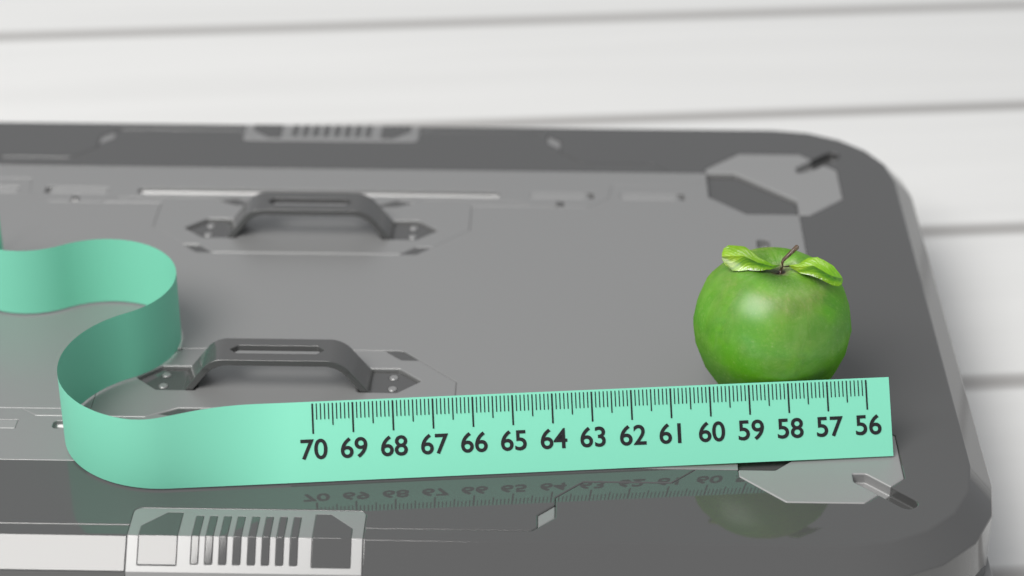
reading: 60.1 (no unit)
